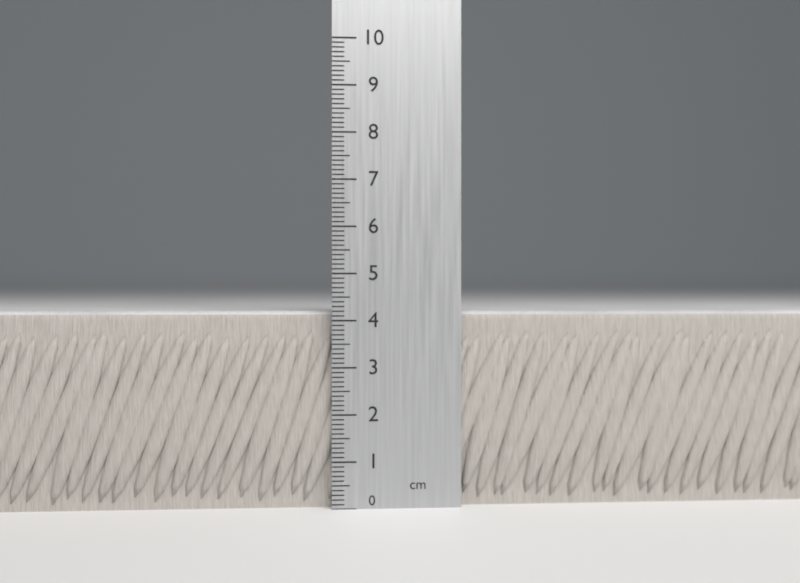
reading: 4.2 cm
